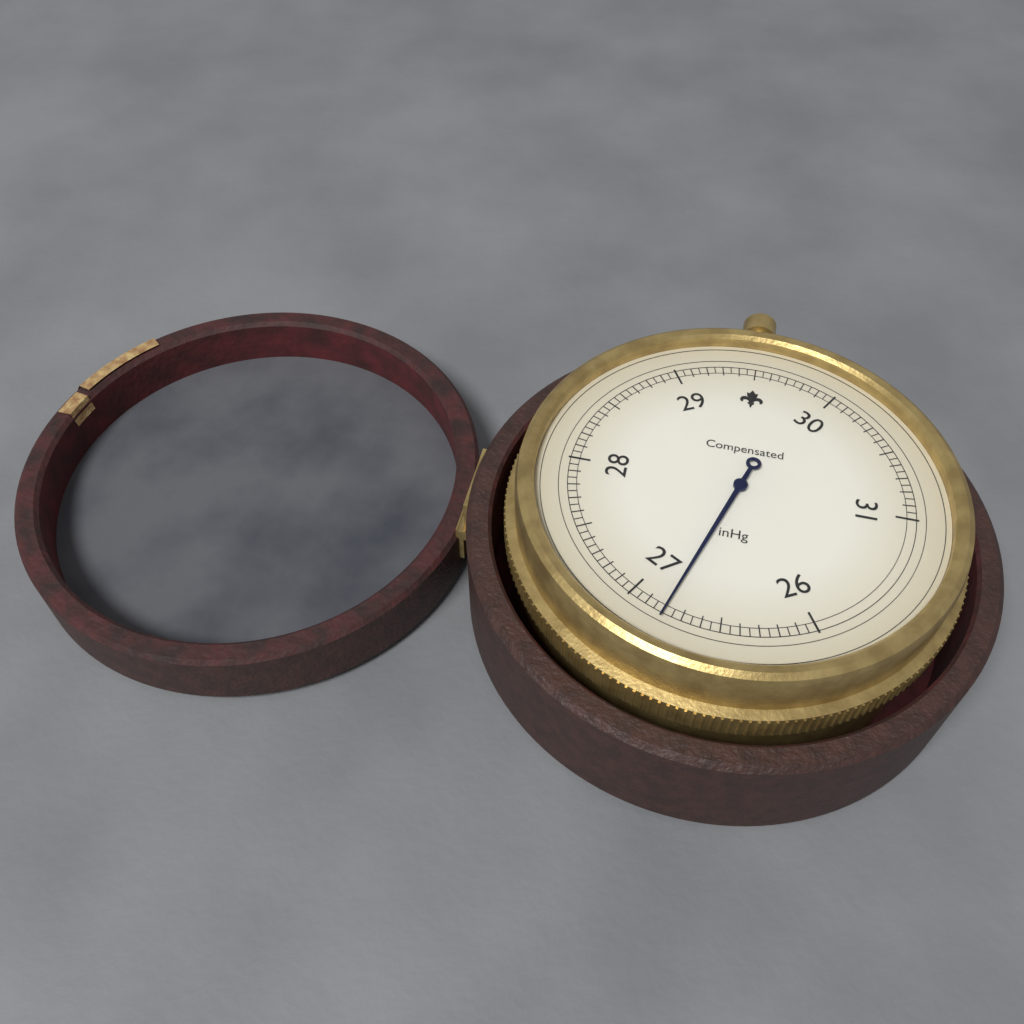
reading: 26.80 inHg
